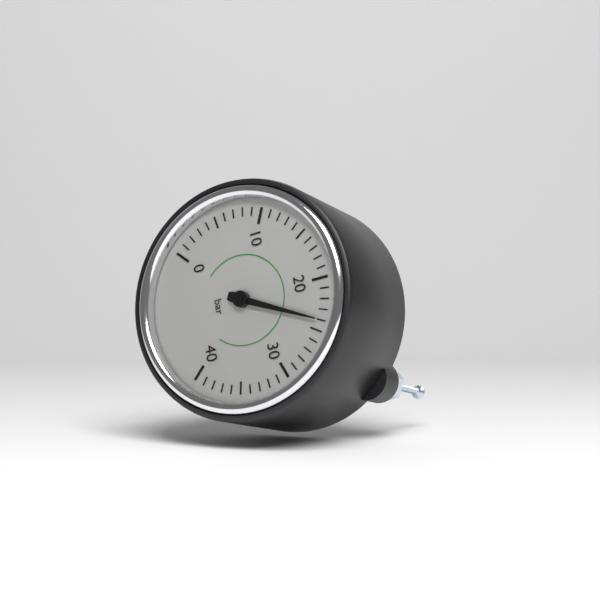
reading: 24 bar
